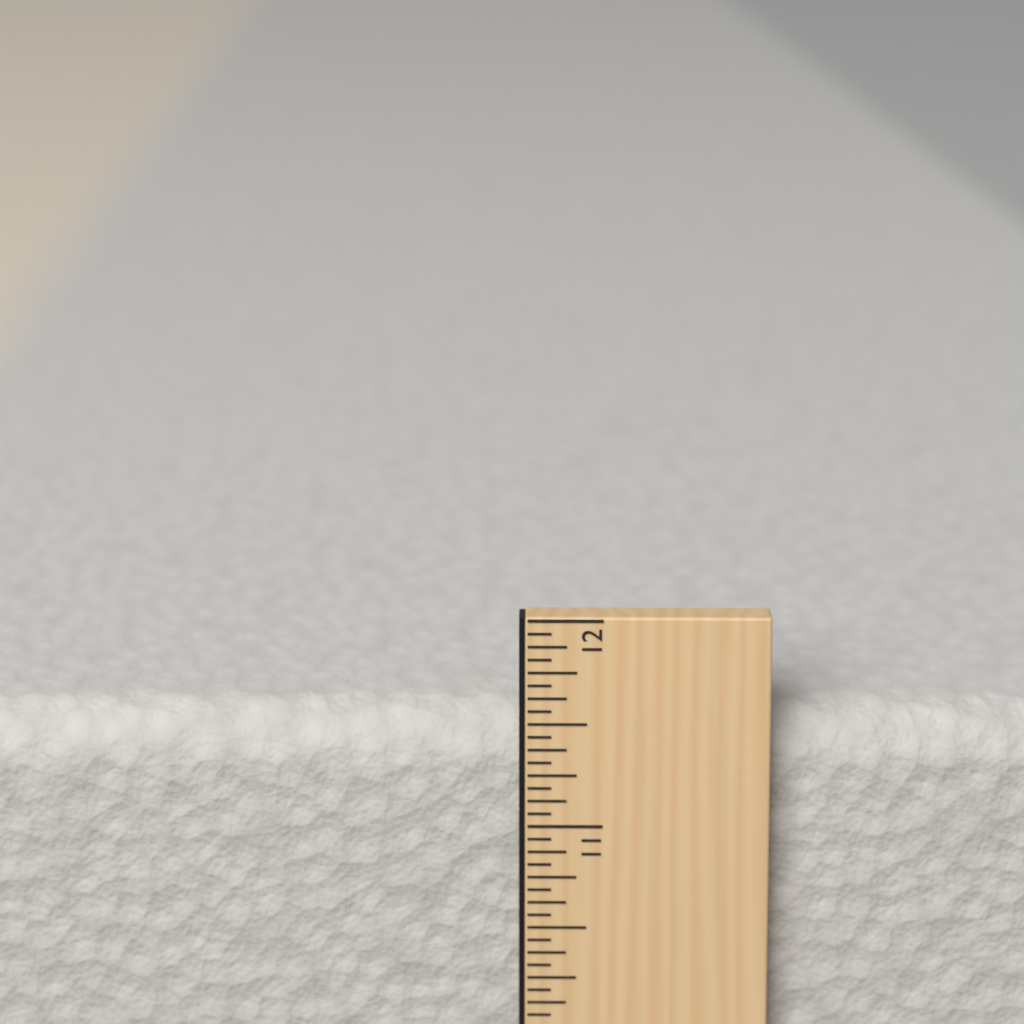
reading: 11.5000 in
